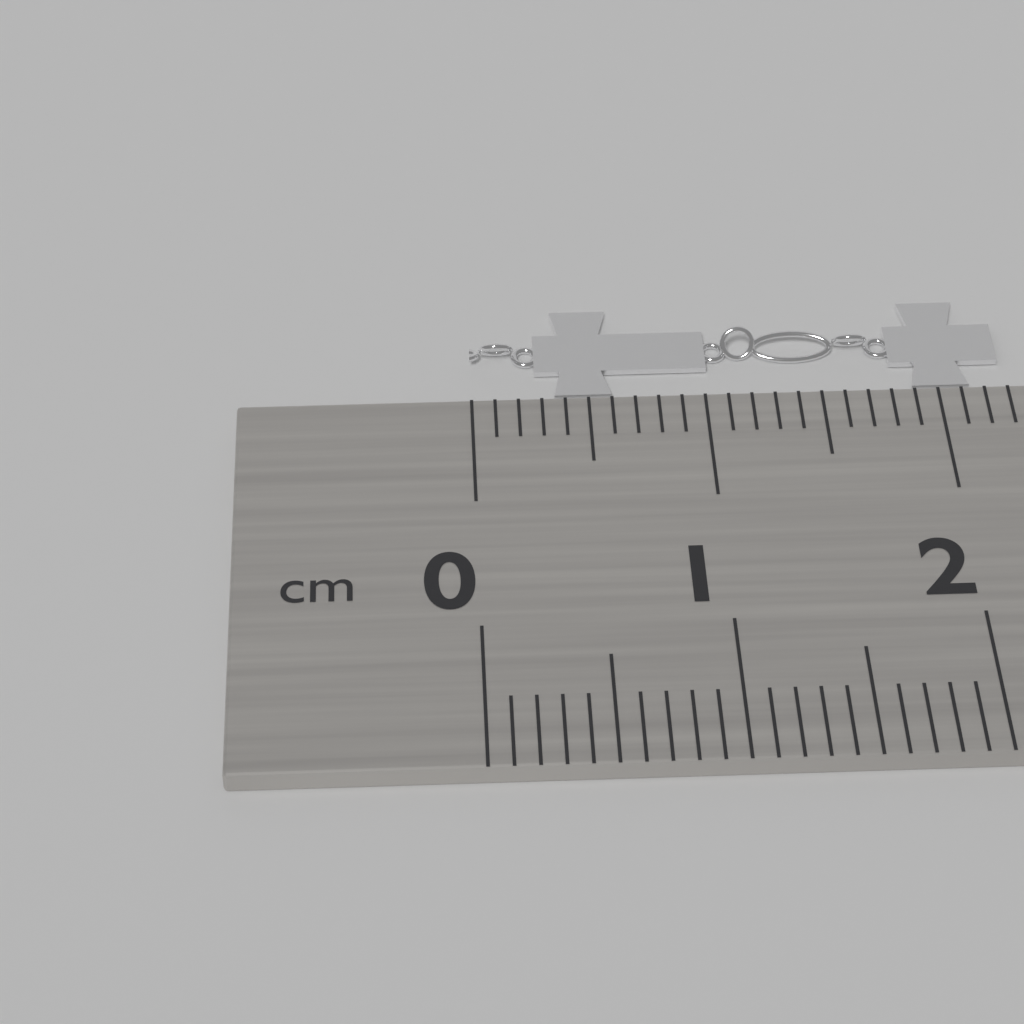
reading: 2.3 cm
